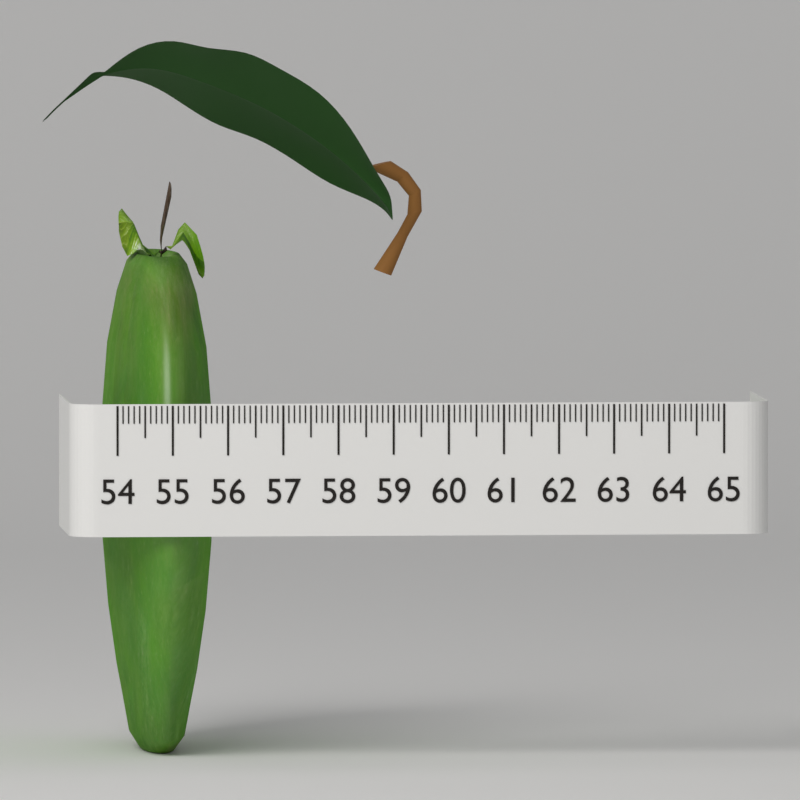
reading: 56.0 (no unit)
